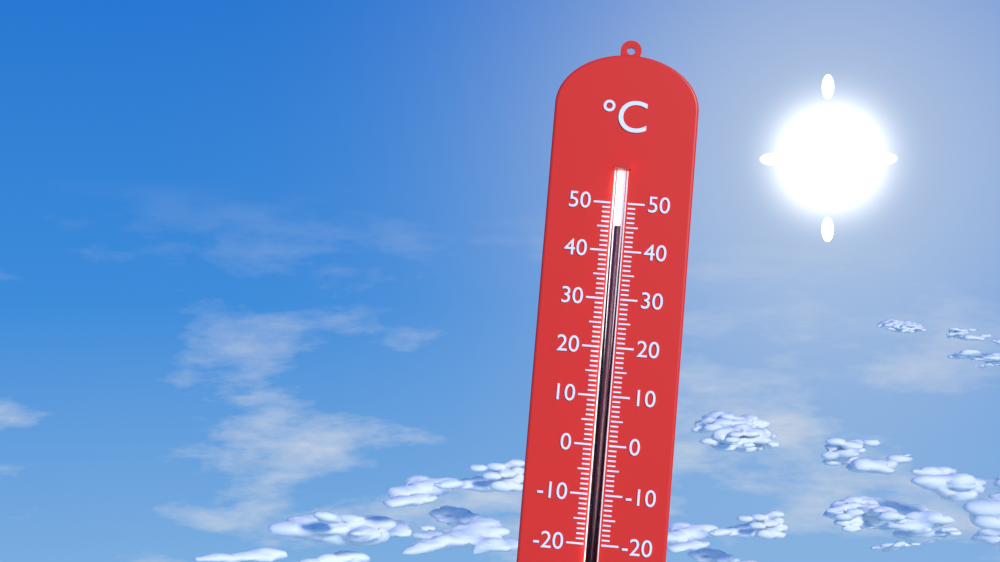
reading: 45 °C
